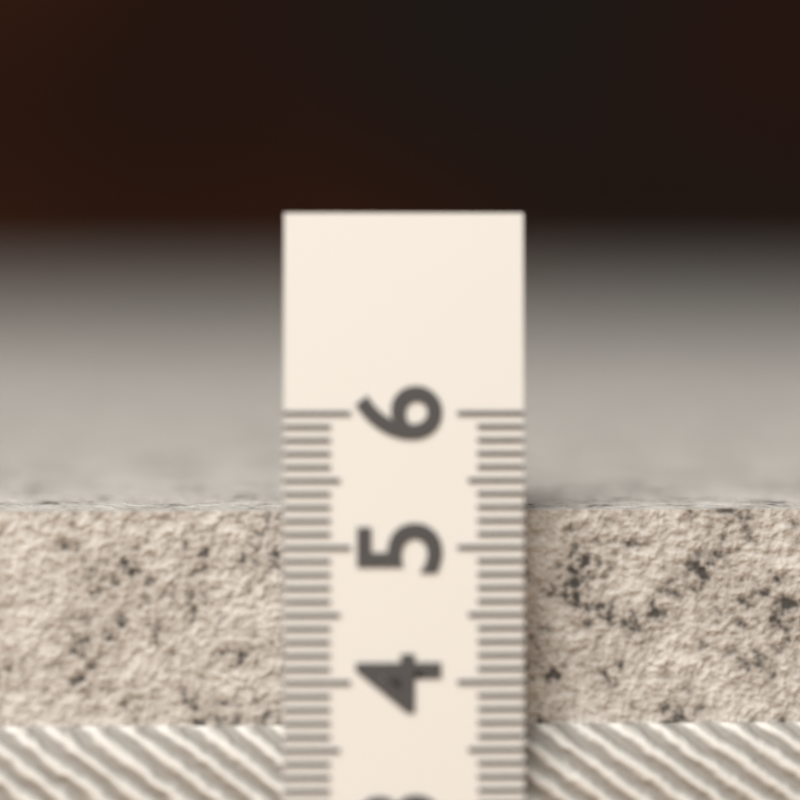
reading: 5.3 (no unit)
